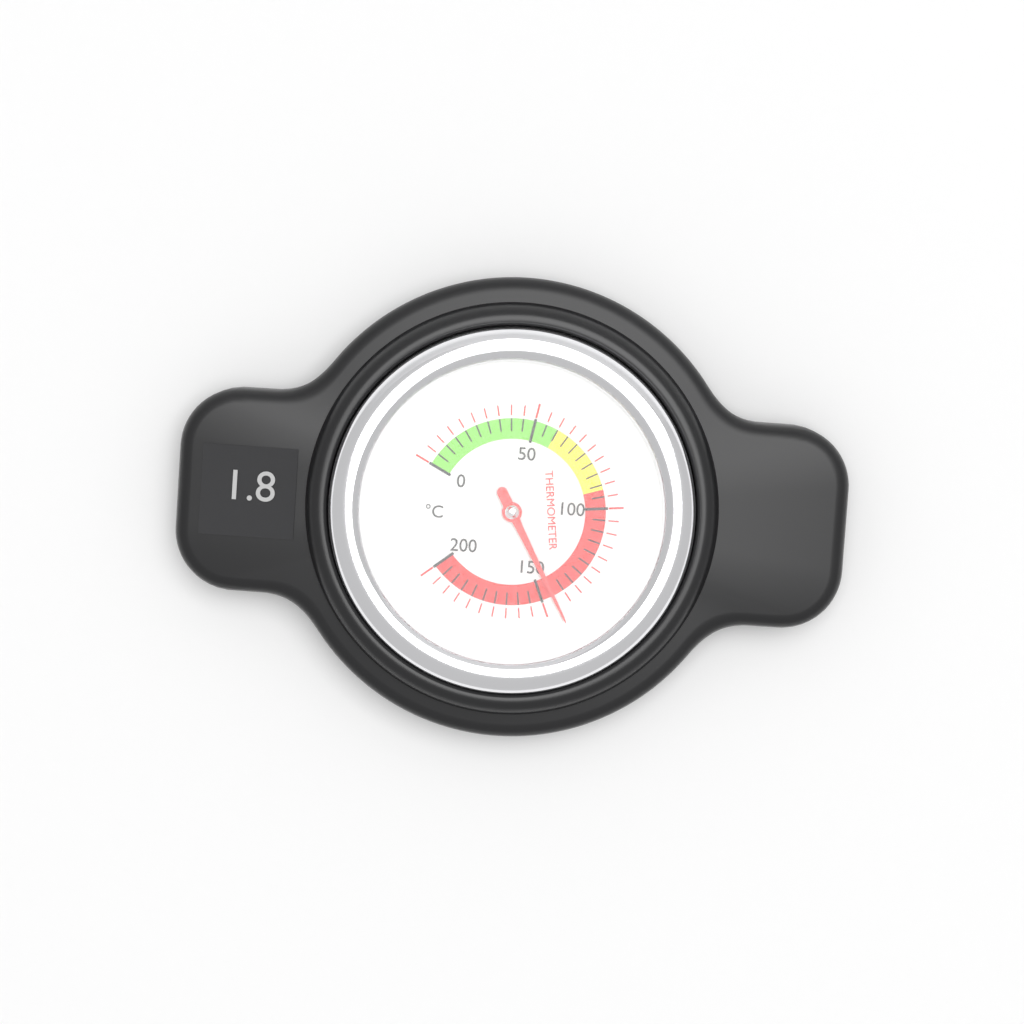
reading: 145 °C
